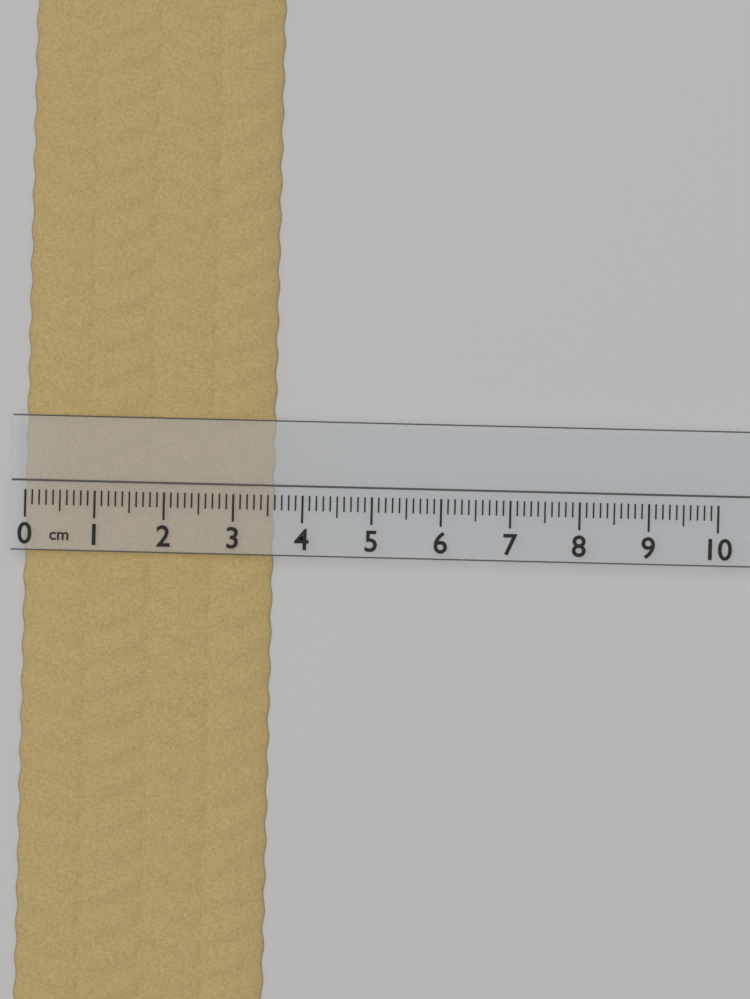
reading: 3.6 cm
